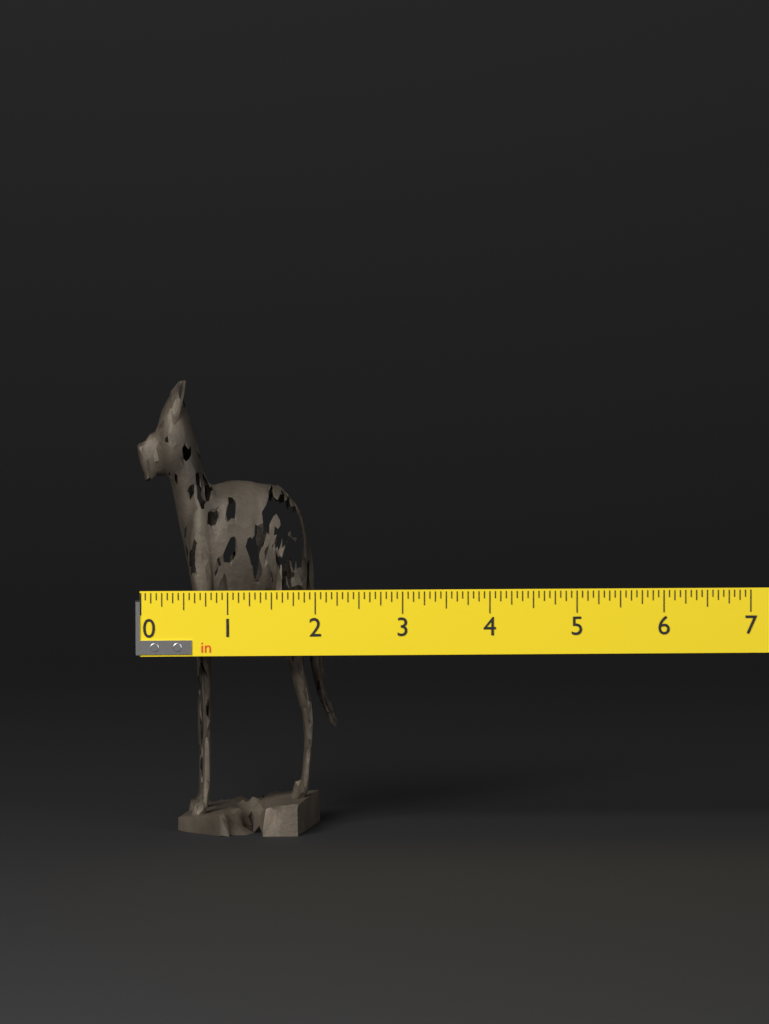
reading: 2.3125 in
